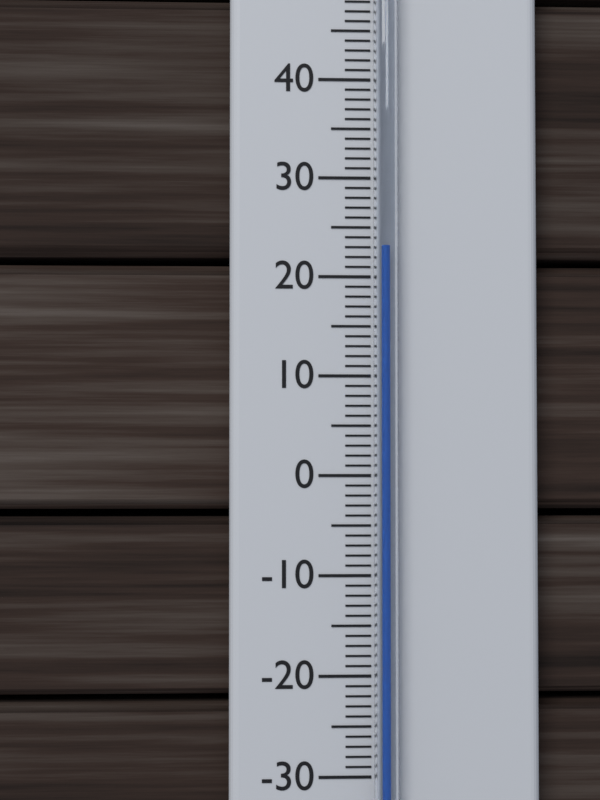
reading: 23 °C
